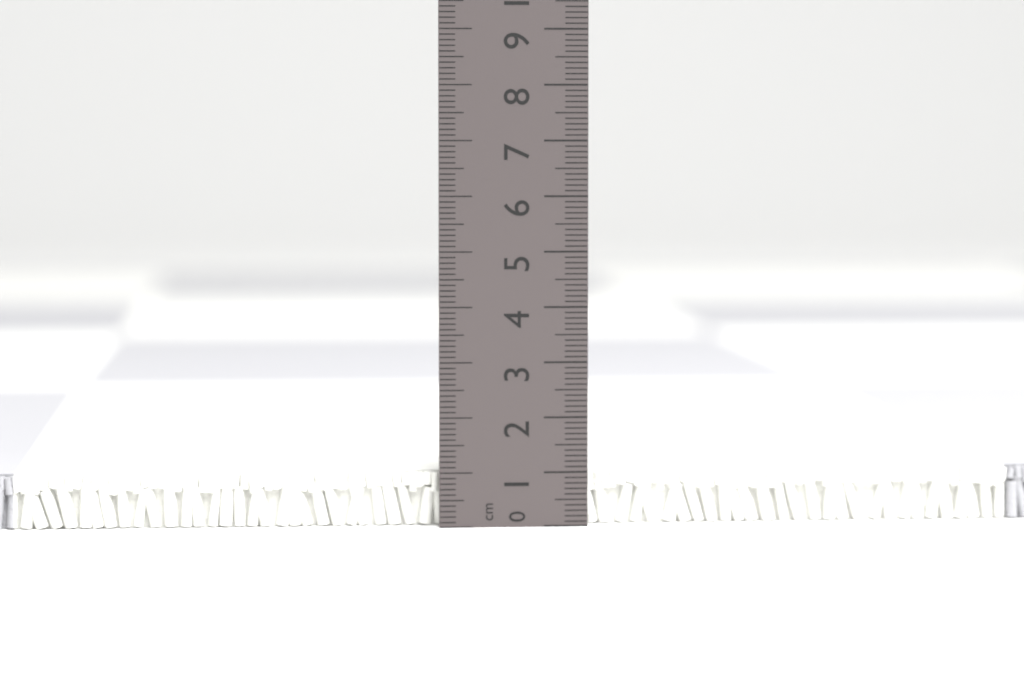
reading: 1.0 cm
